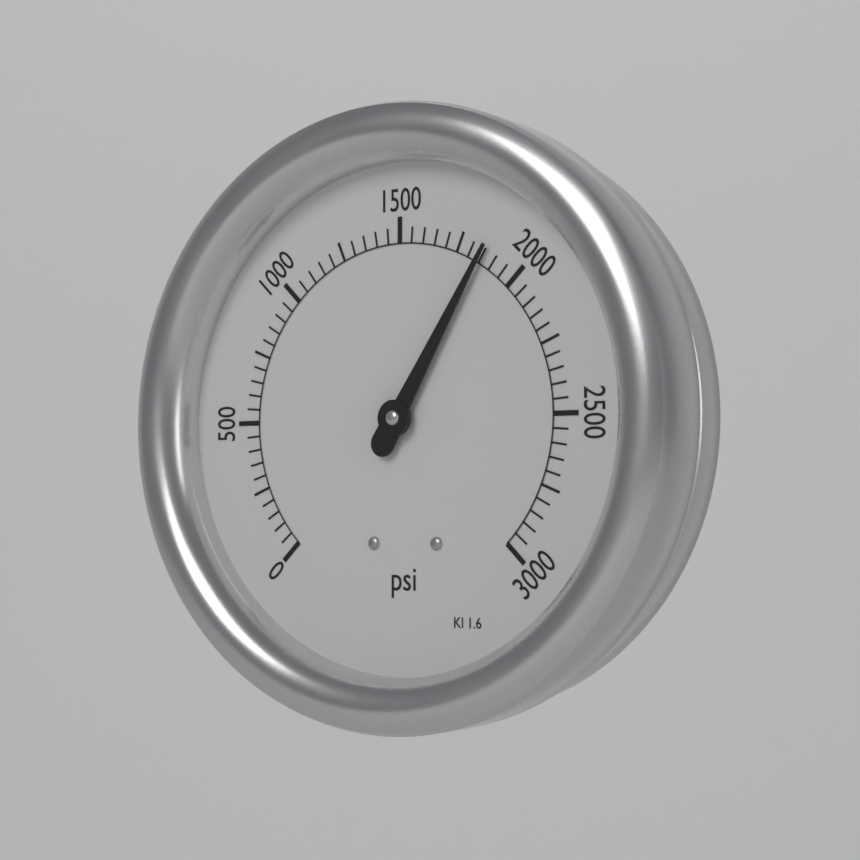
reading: 1850 psi
